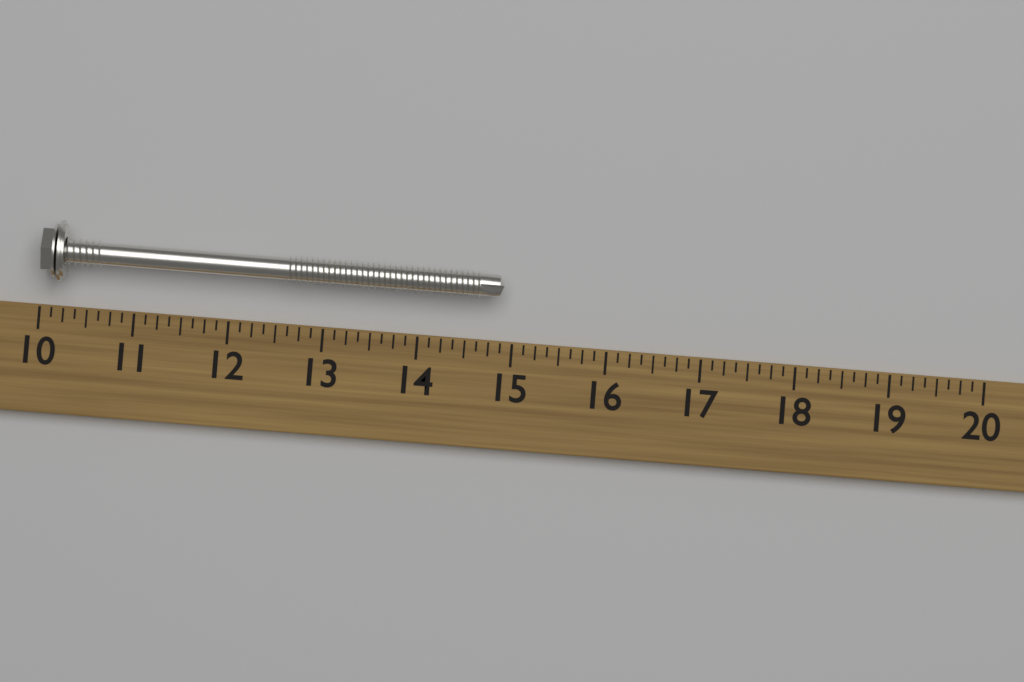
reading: 14.875 (no unit)
